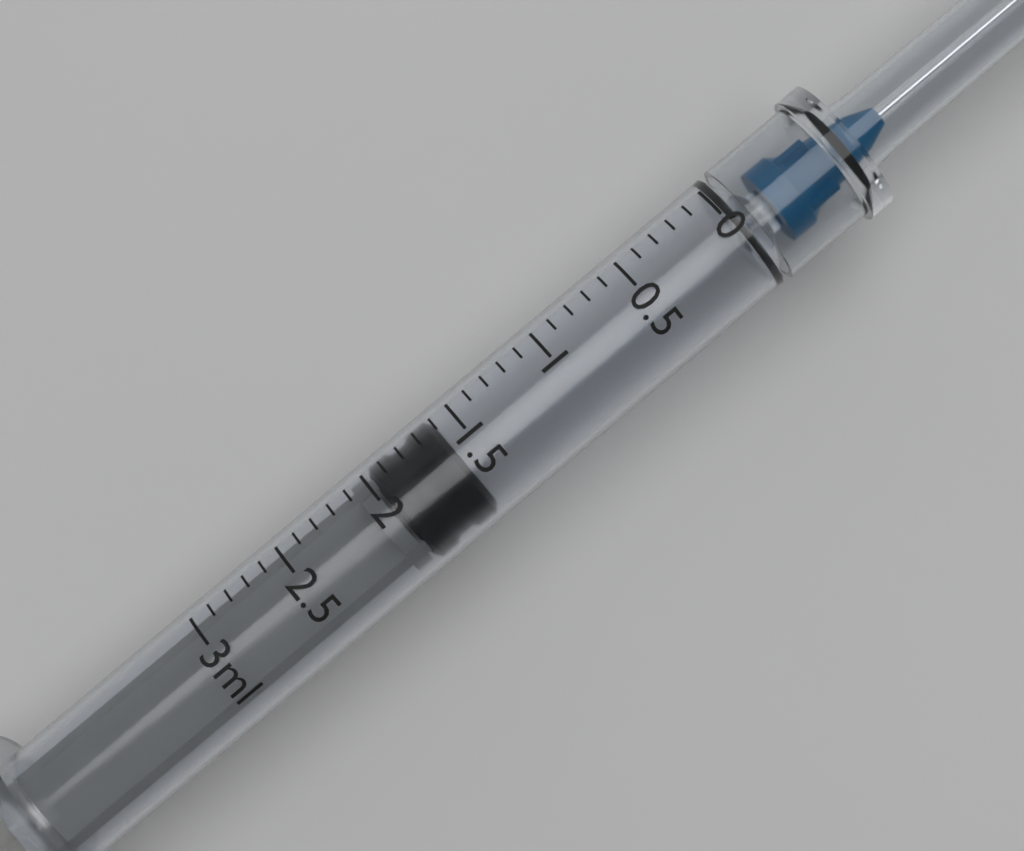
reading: 1.6 ml
